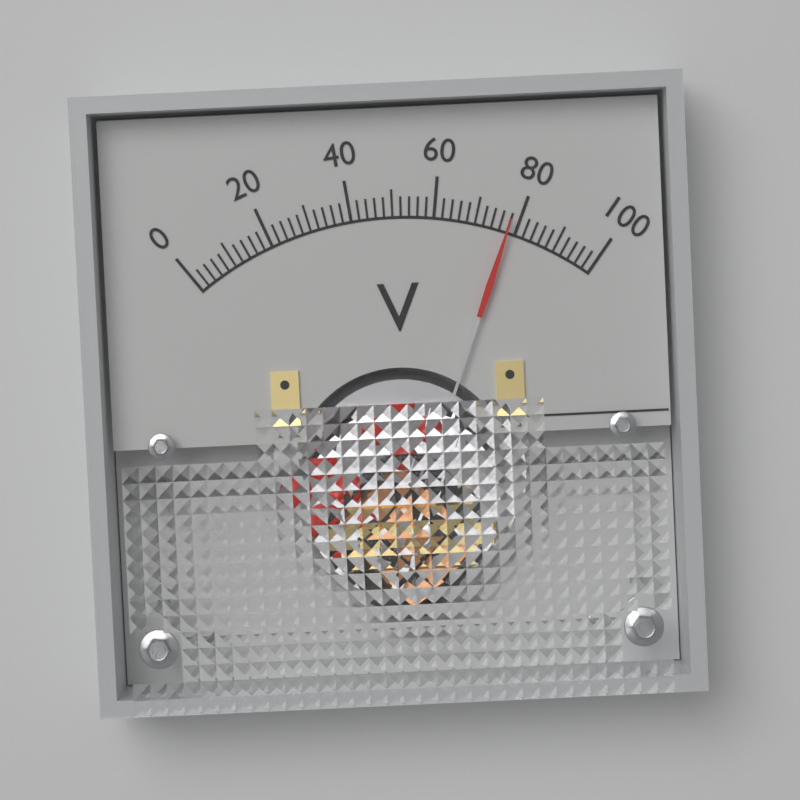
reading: 78 V
